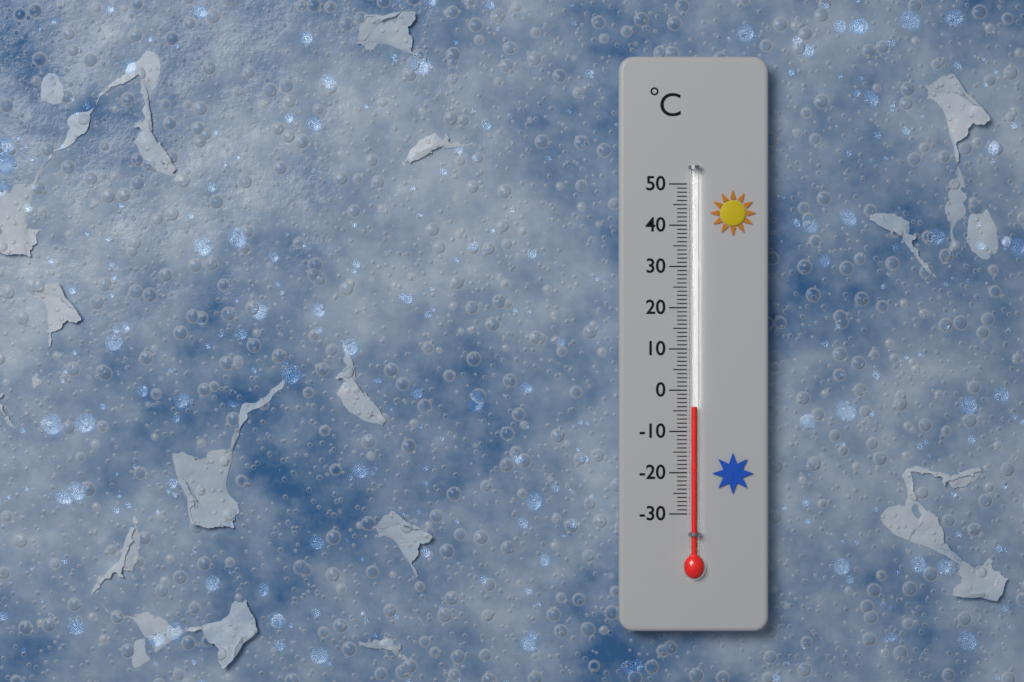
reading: -4 °C
